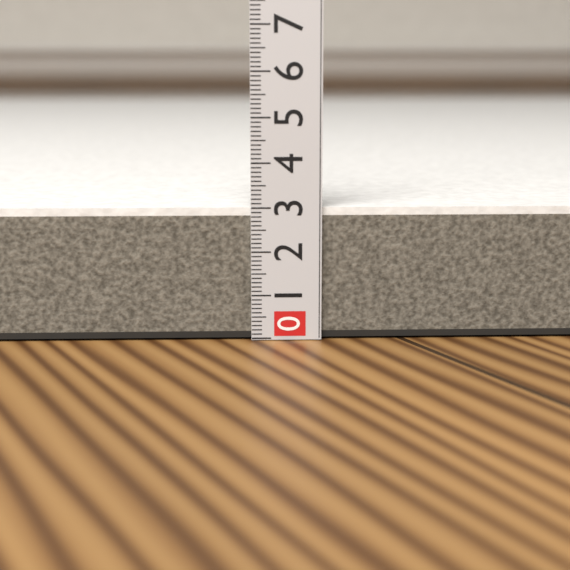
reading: 3.0 (no unit)
